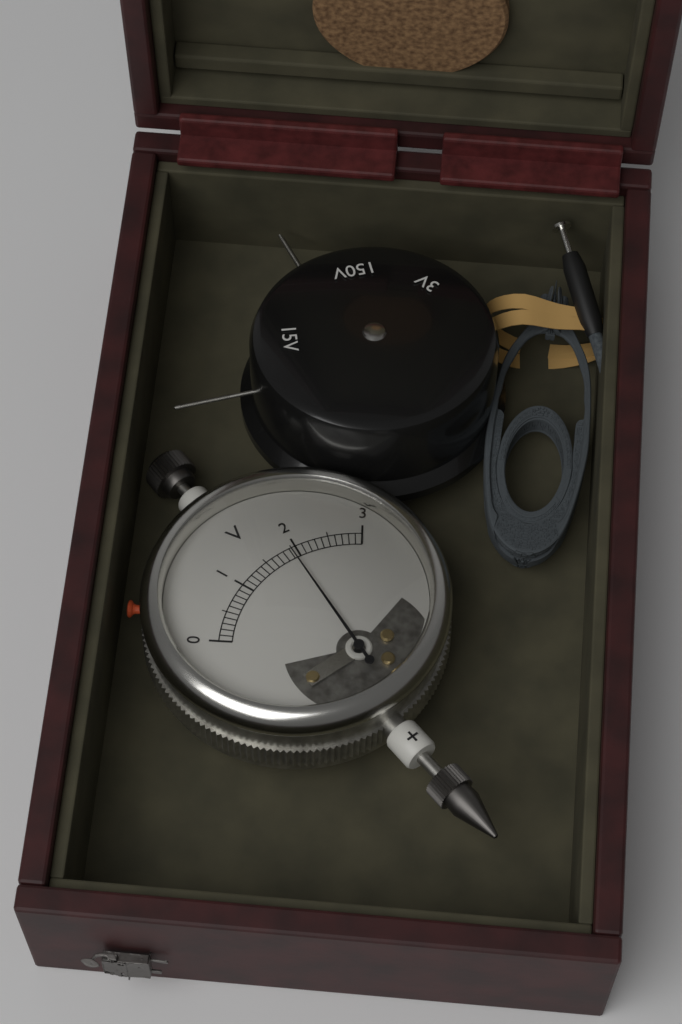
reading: 1.9 V
